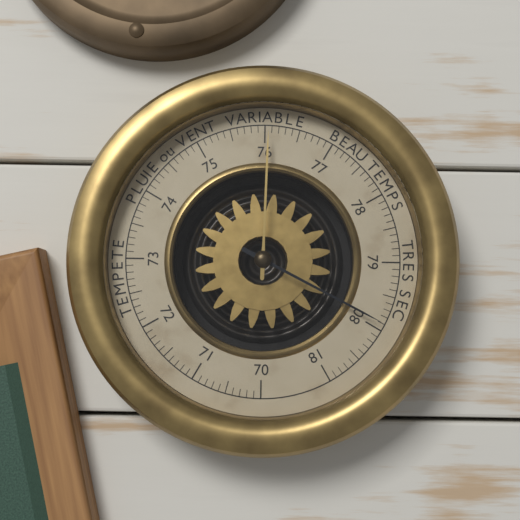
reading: 79.9 (no unit)
